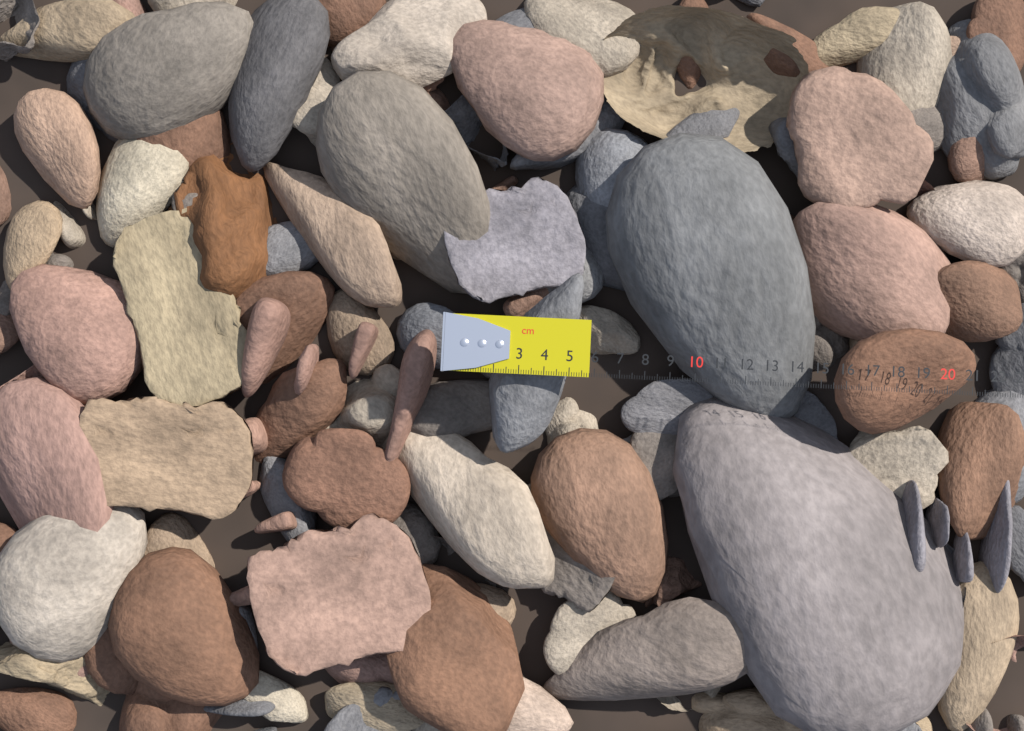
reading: 5.8 cm
